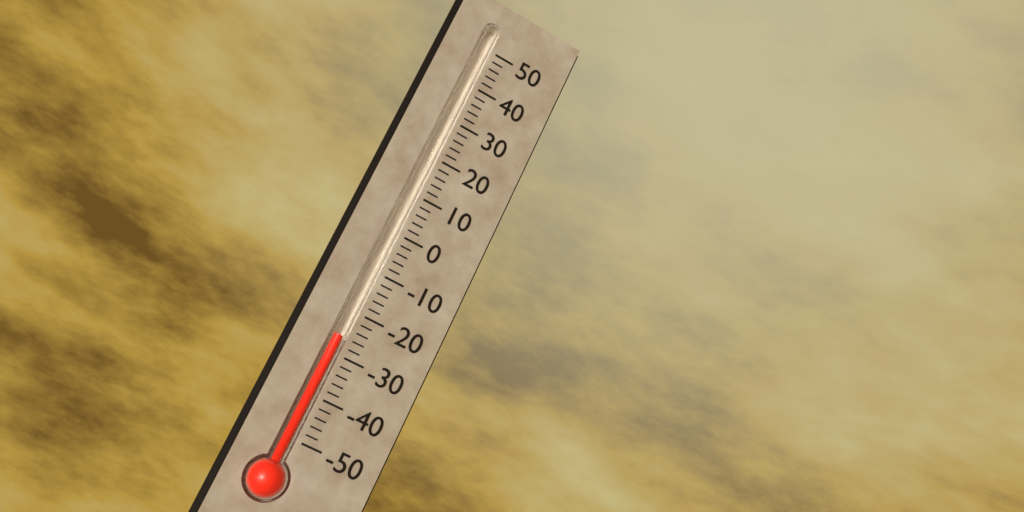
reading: -26 (no unit)
